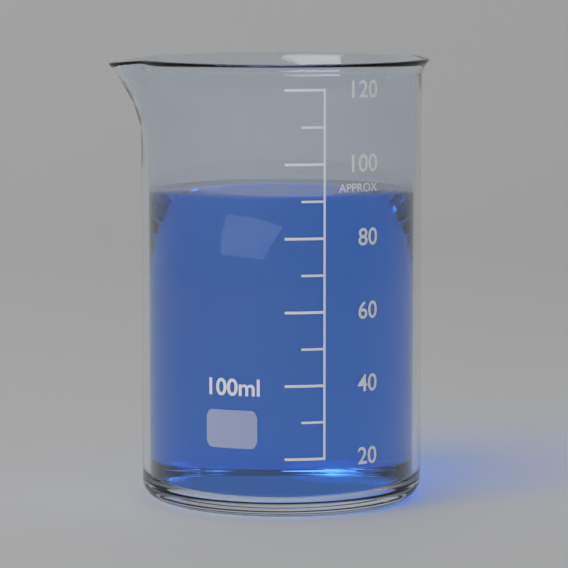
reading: 90 ml
